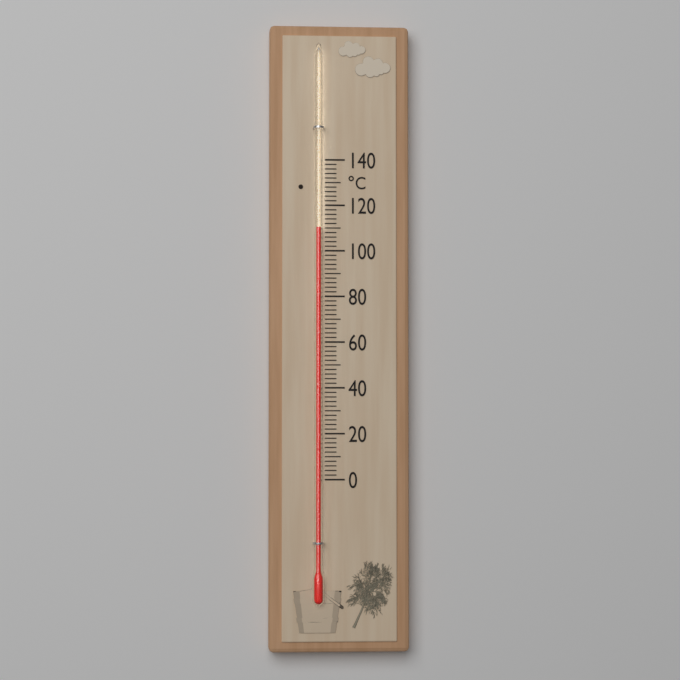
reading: 110 °C
